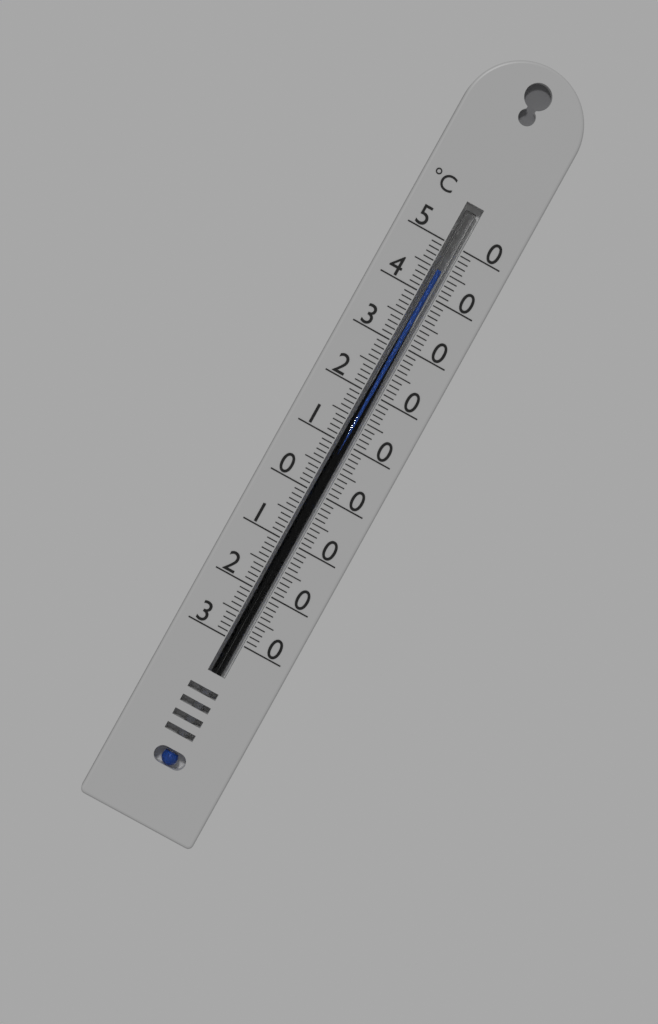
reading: 45 °C
